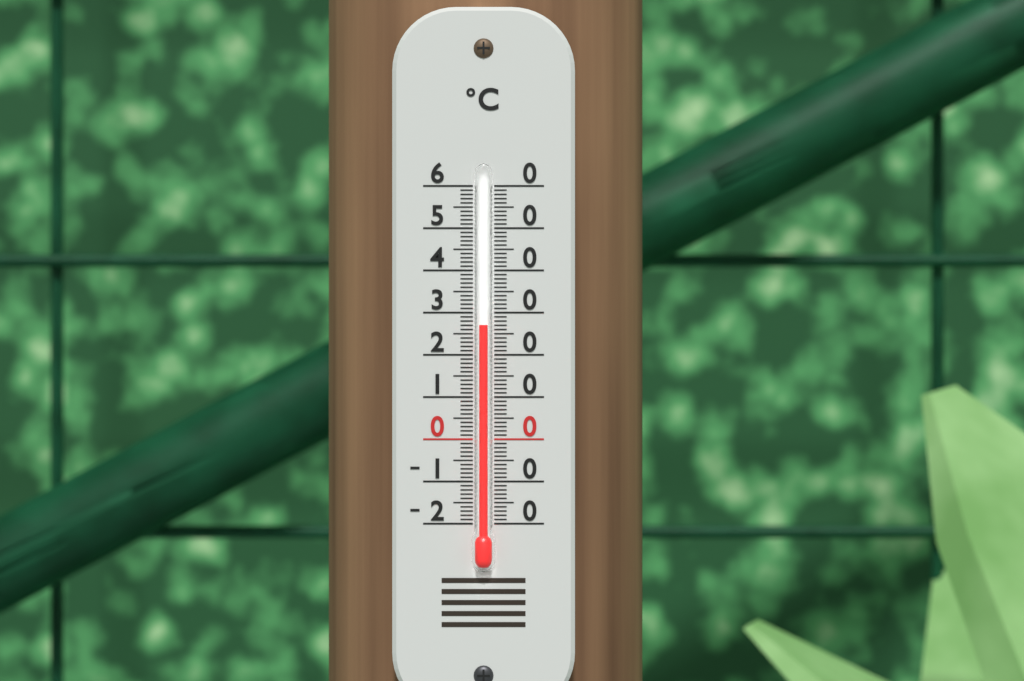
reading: 27 °C
